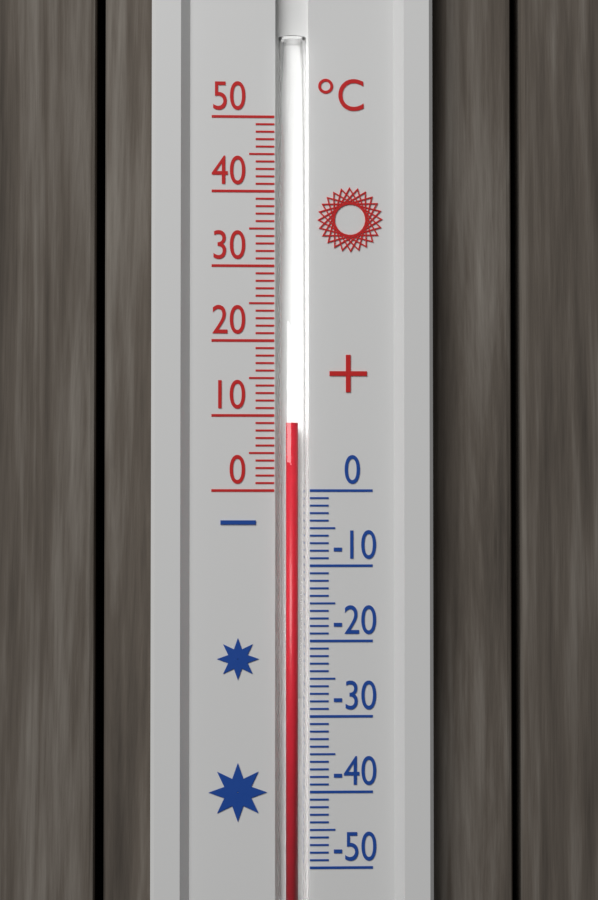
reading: 9 °C
